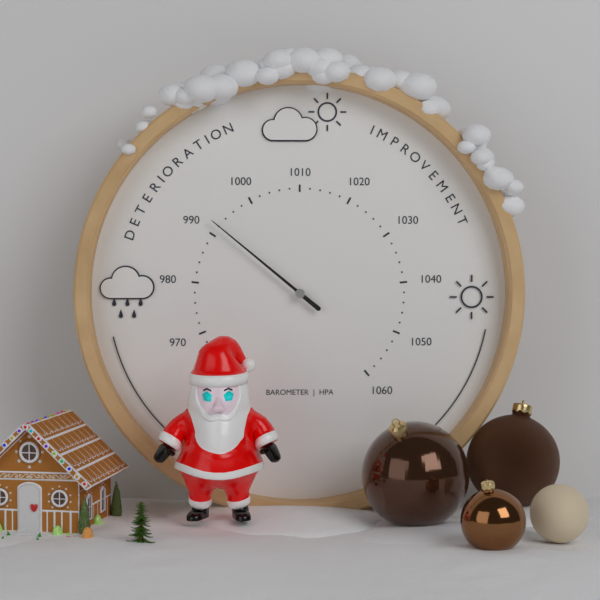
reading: 992 hPa
